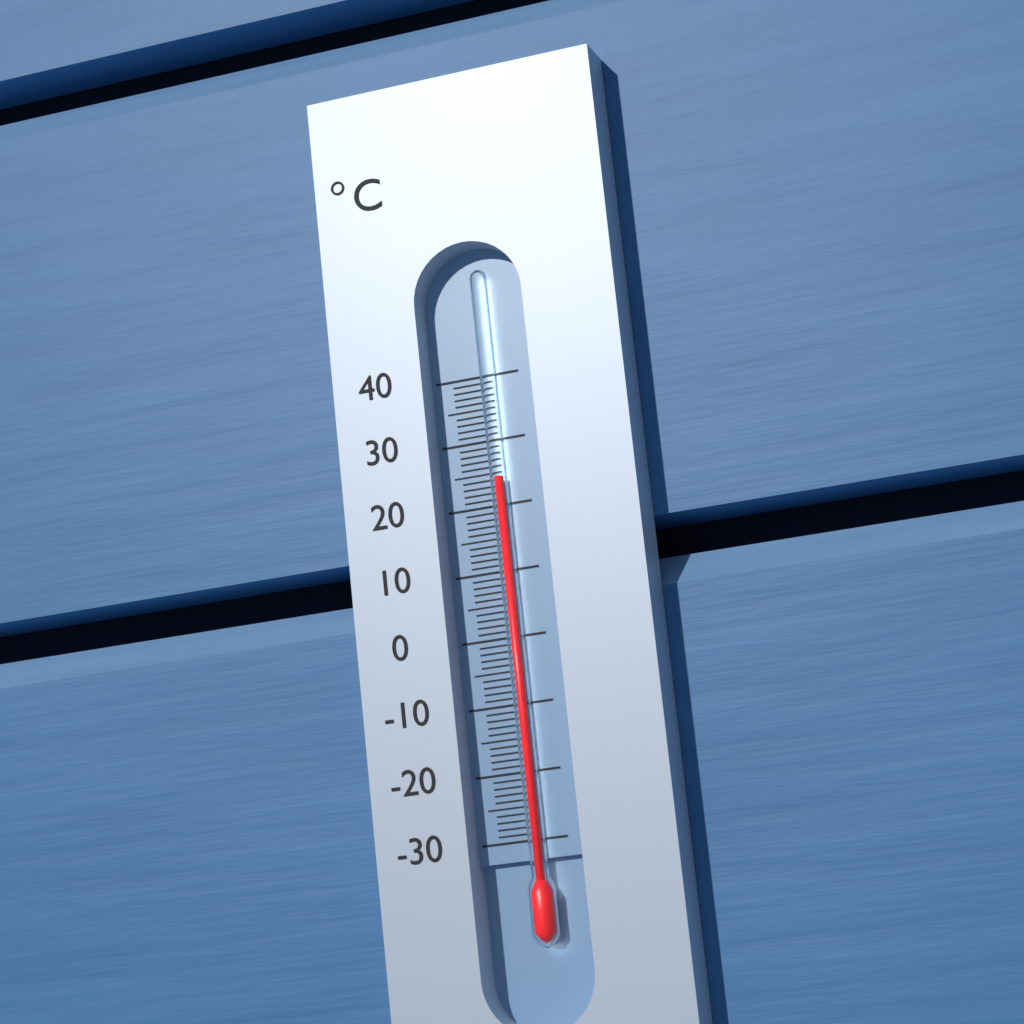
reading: 24 °C
